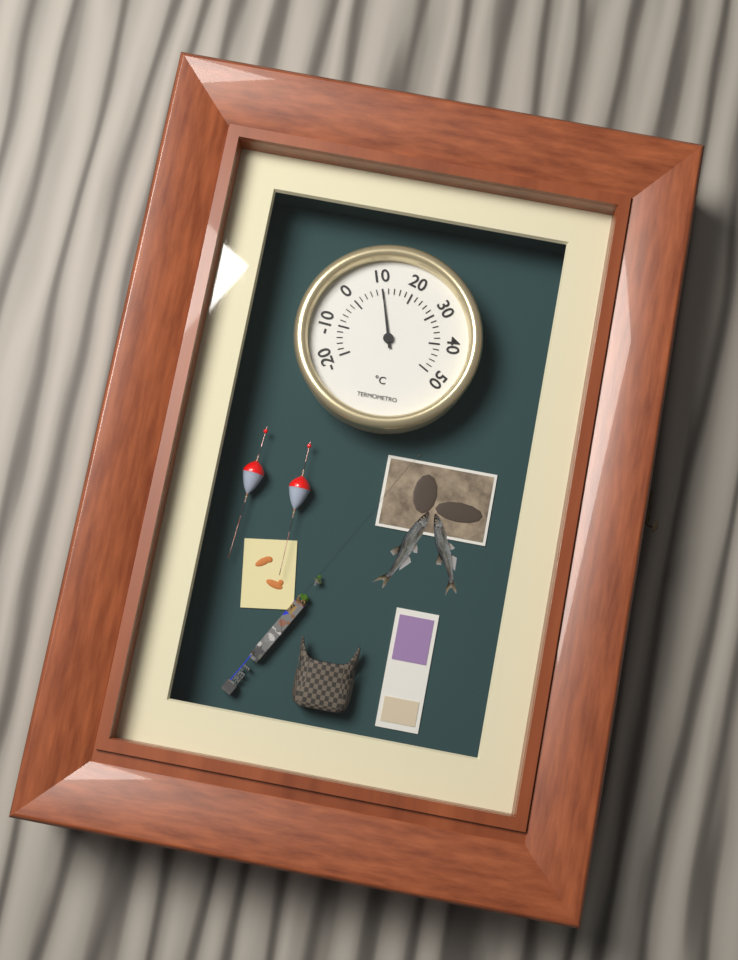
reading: 10 °C
